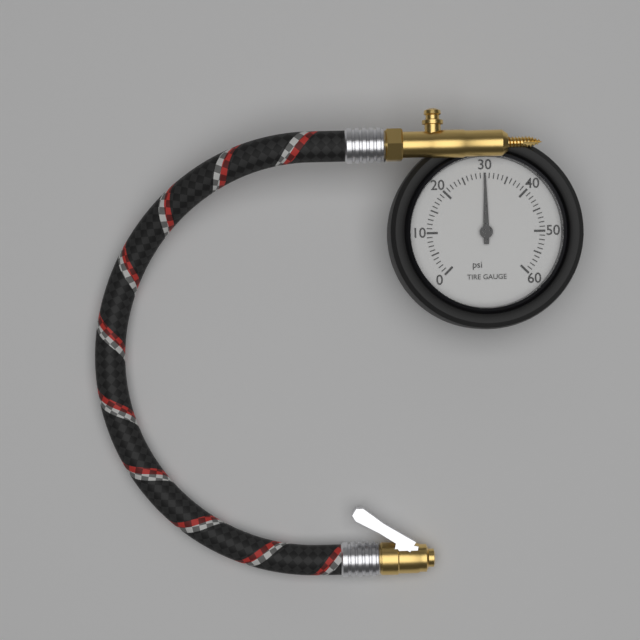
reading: 30 psi
